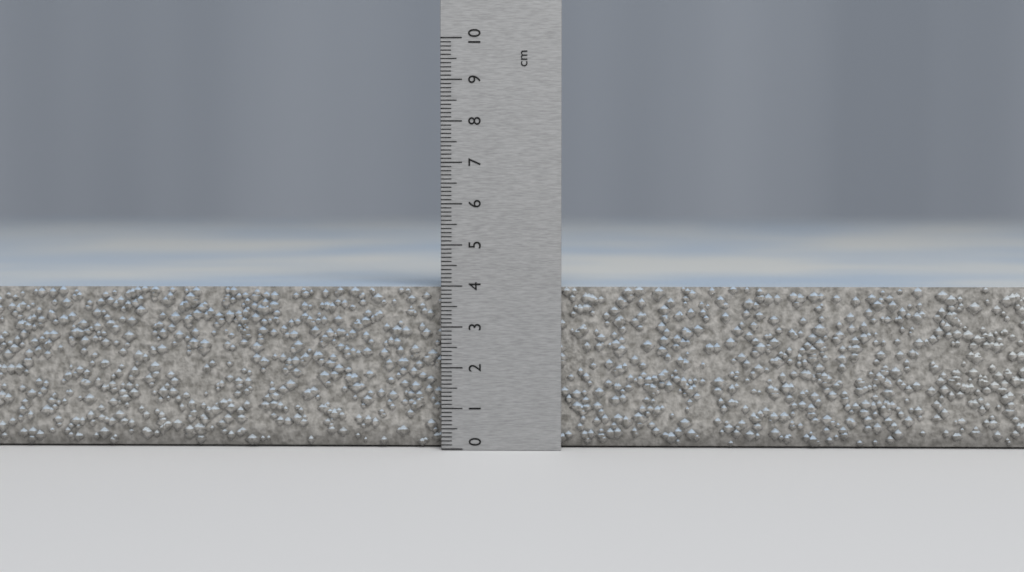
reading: 4.0 cm
